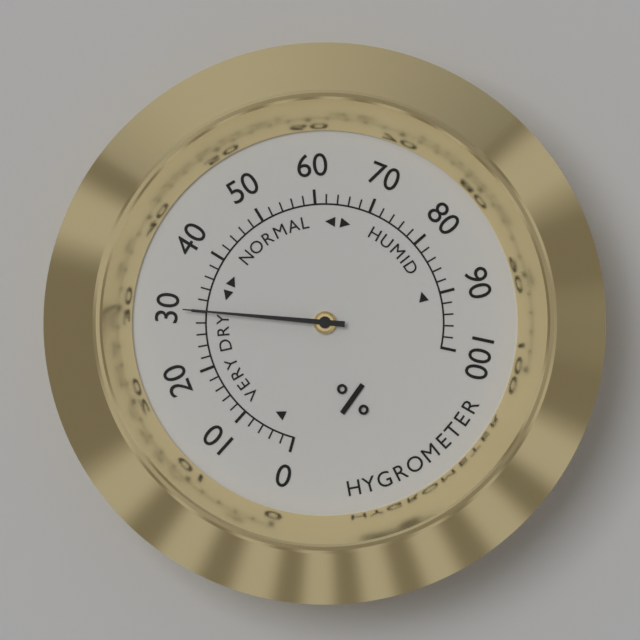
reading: 30 %
